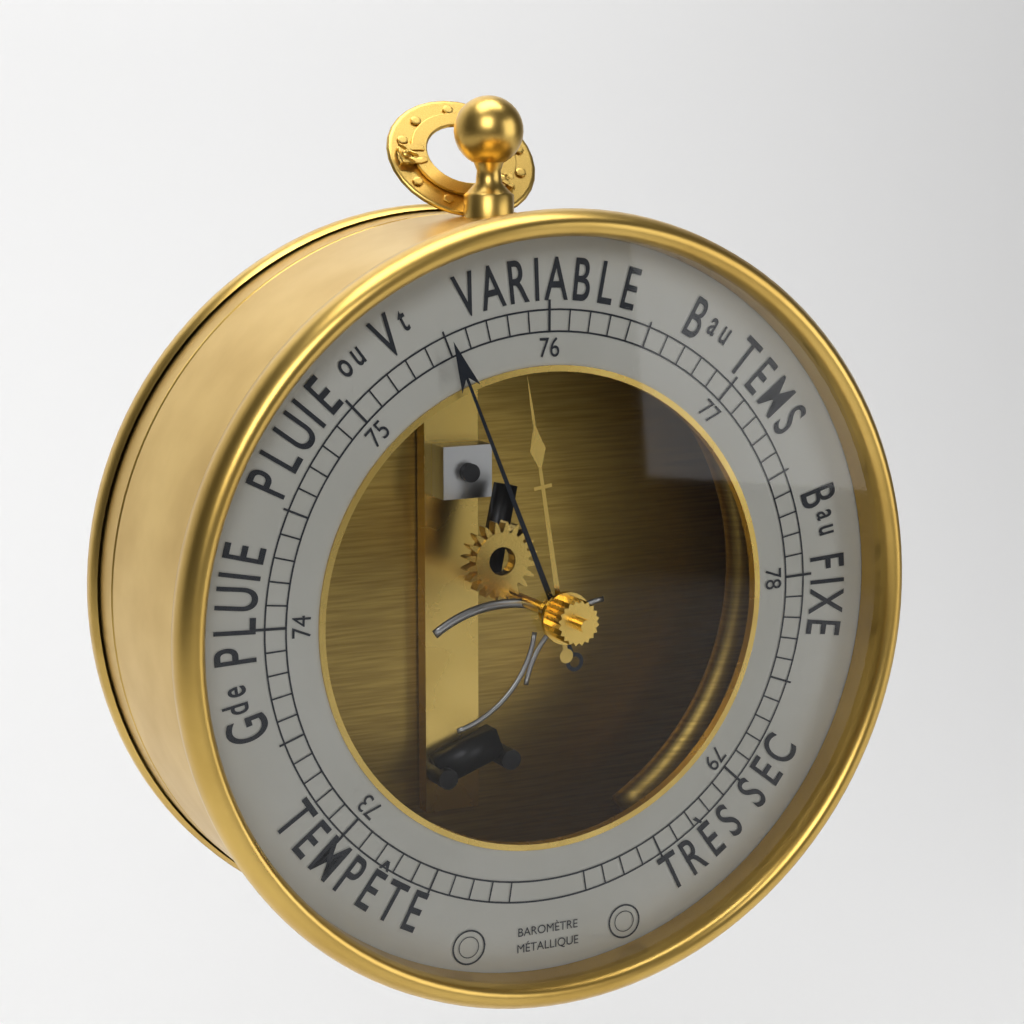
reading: 75.5 (no unit)
